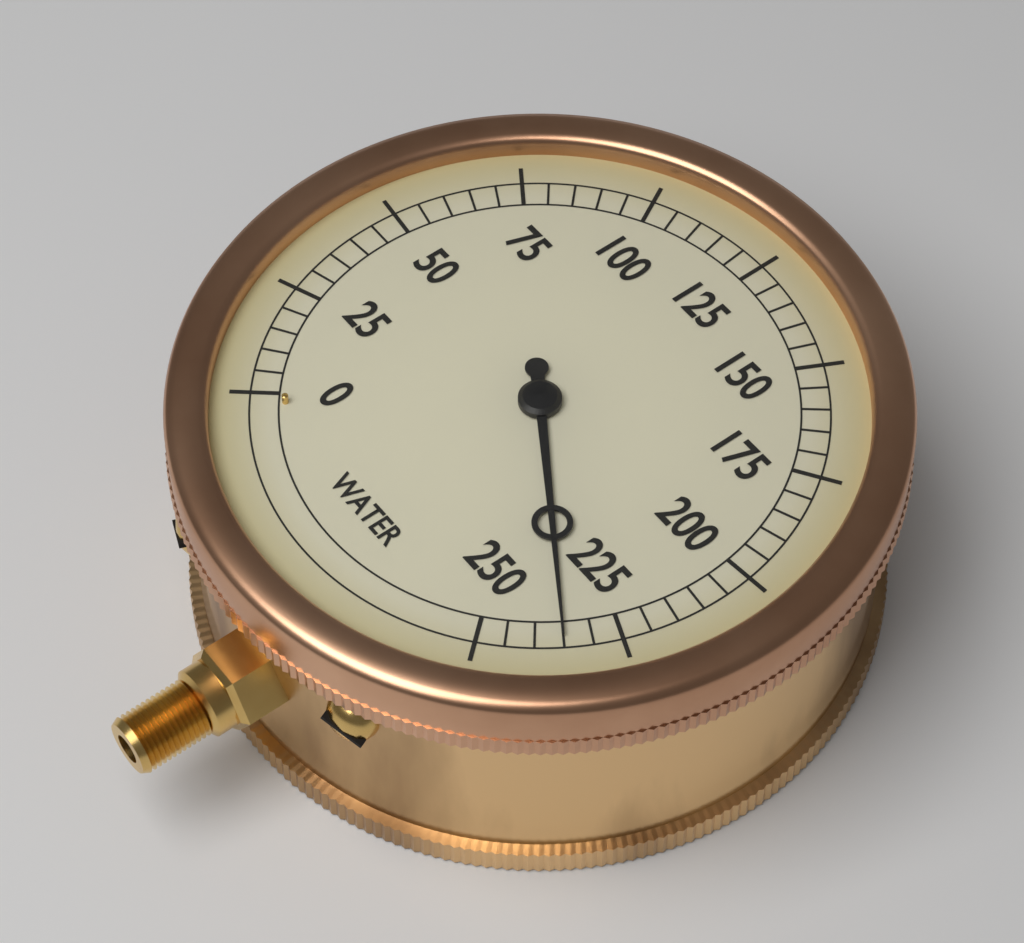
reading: 235 (no unit)
